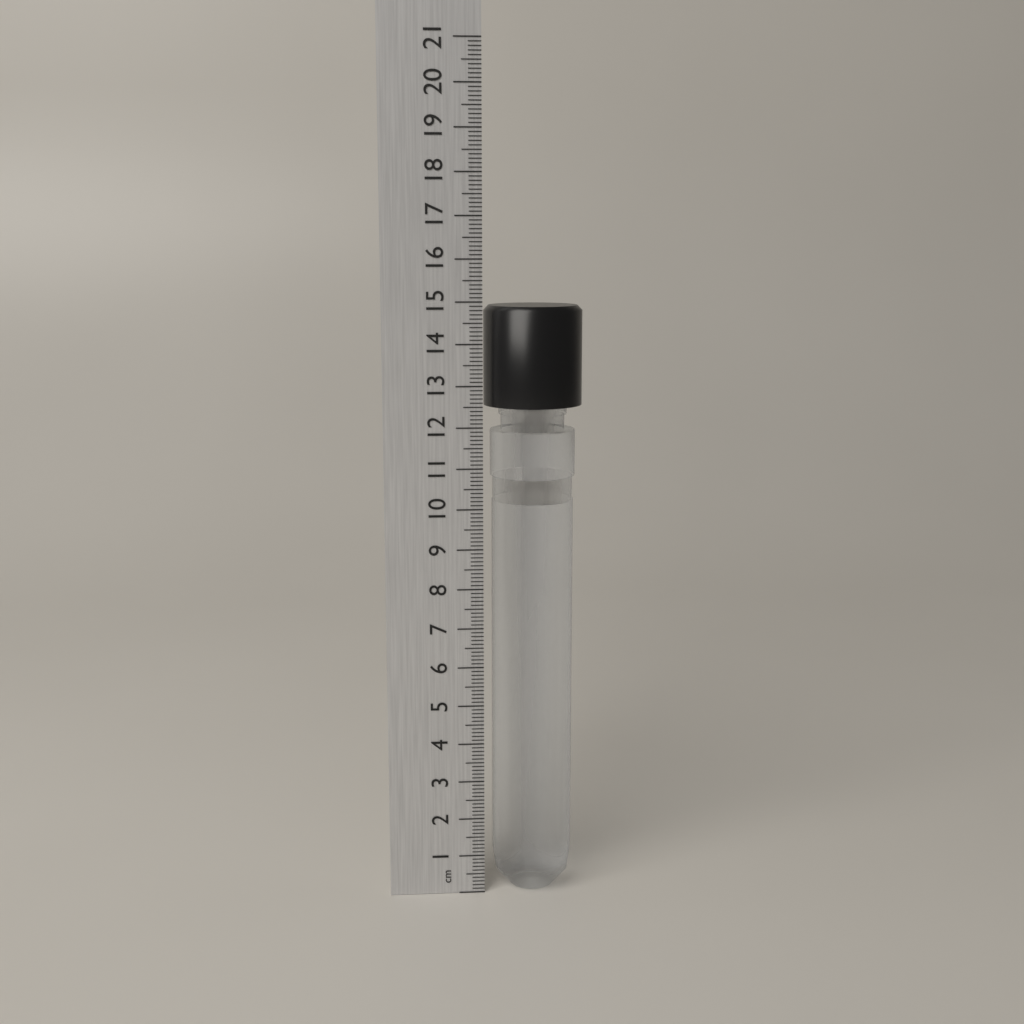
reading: 14.9 cm
